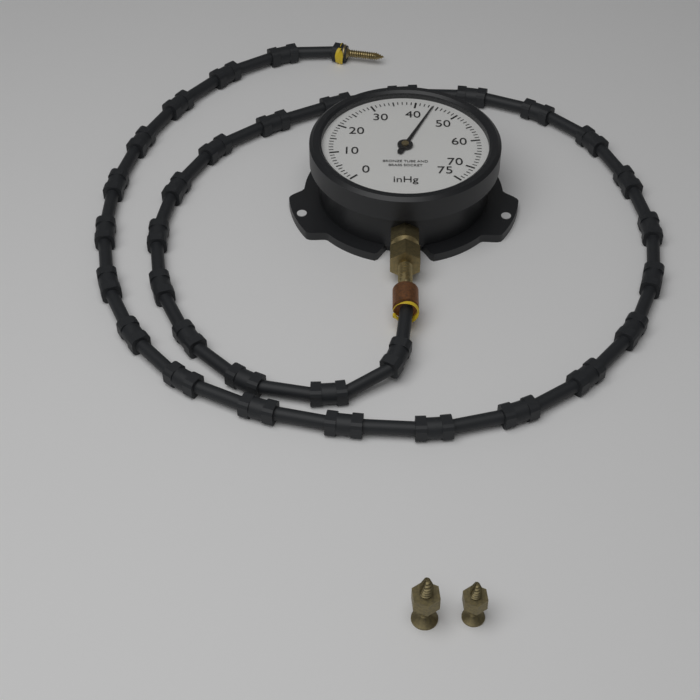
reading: 44 inHg
